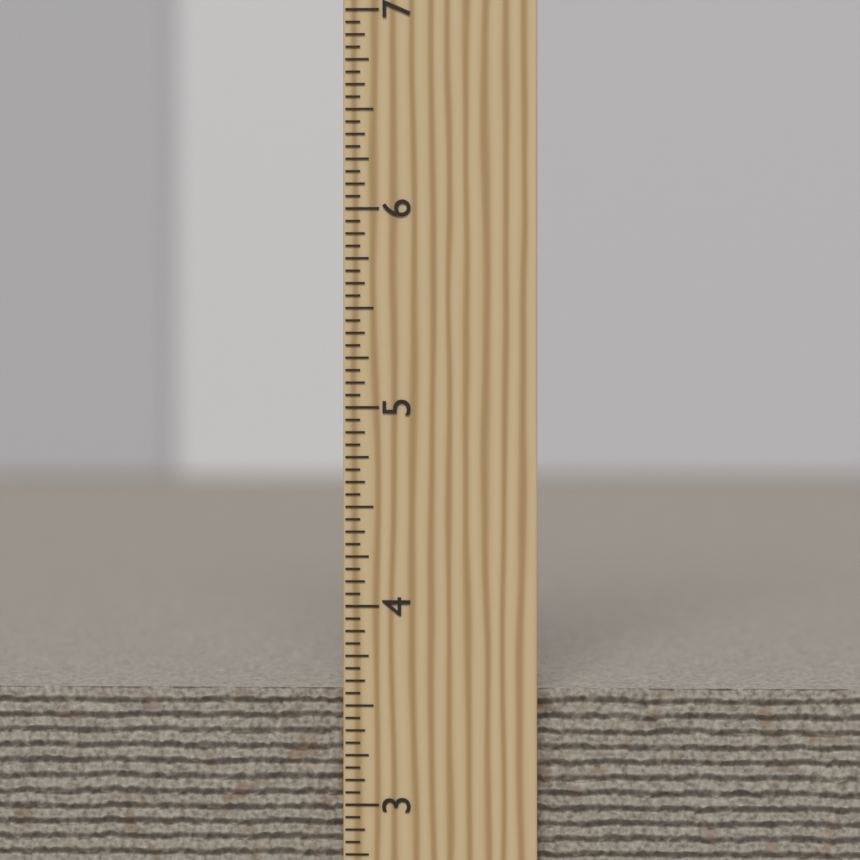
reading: 3.5625 inch
